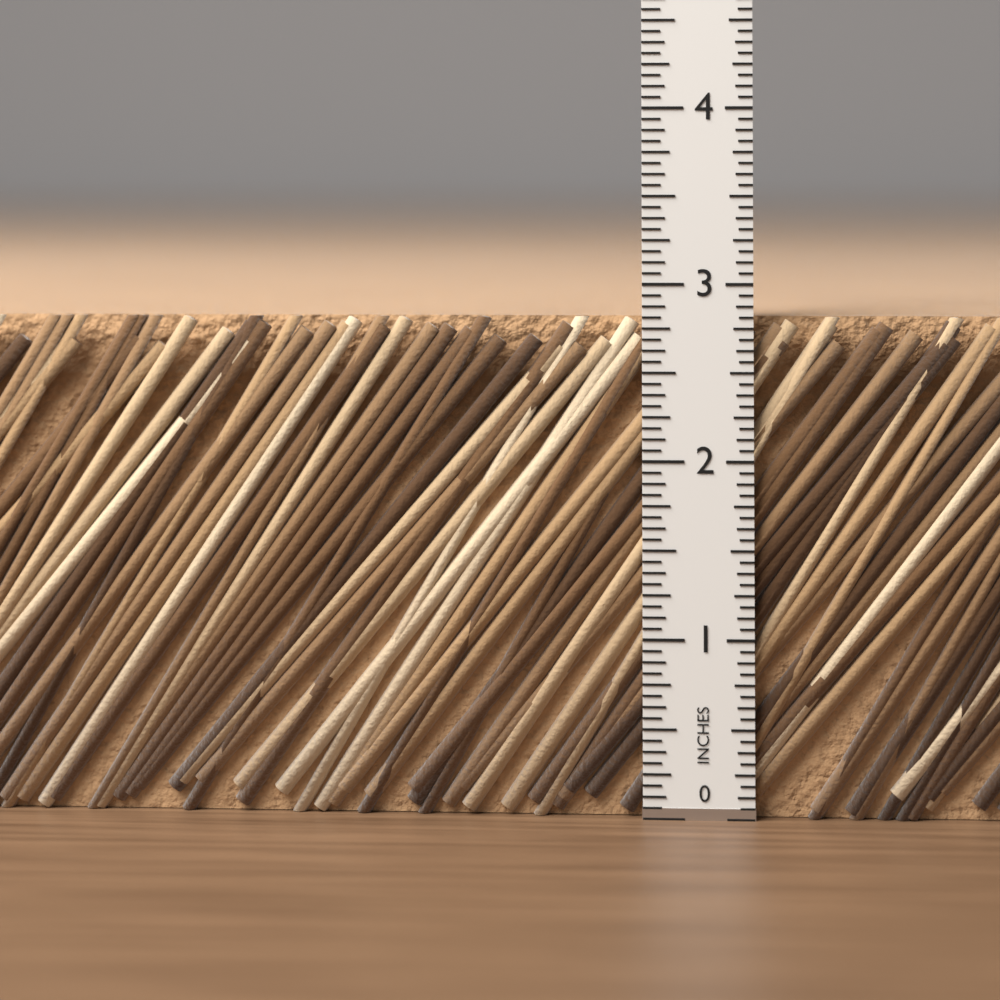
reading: 2.8125 in
